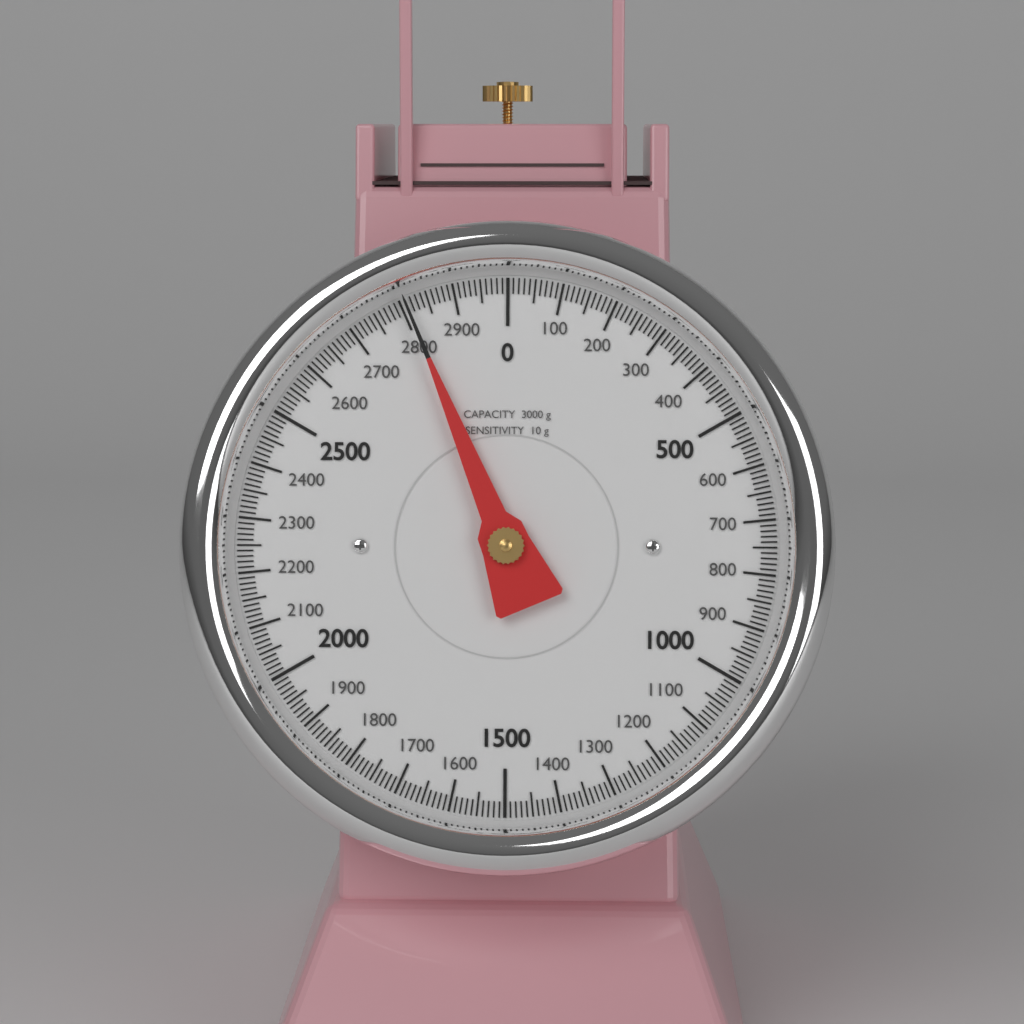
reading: 2810 g
